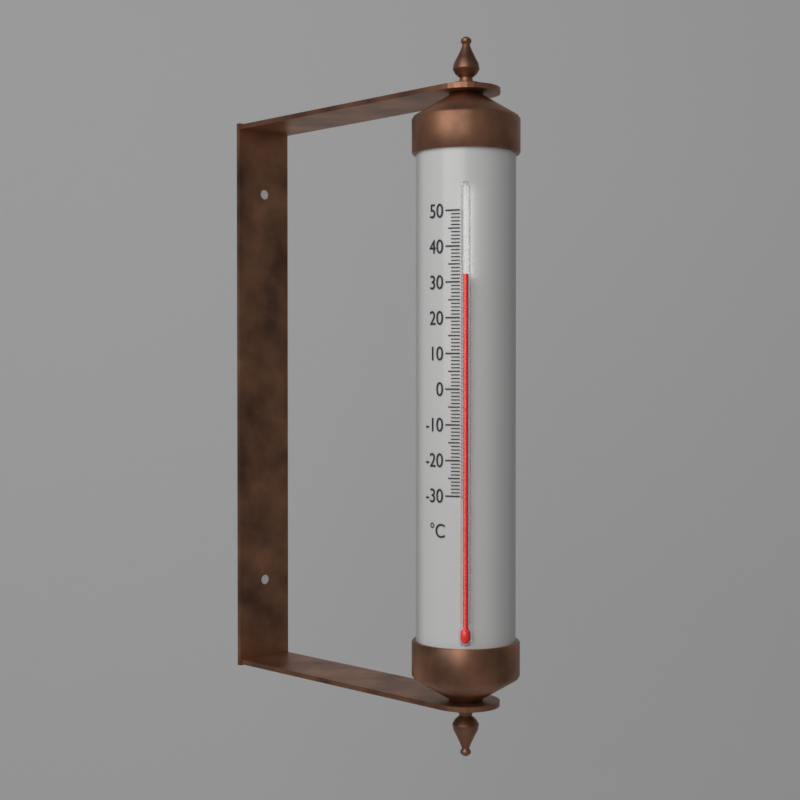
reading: 32 °C
